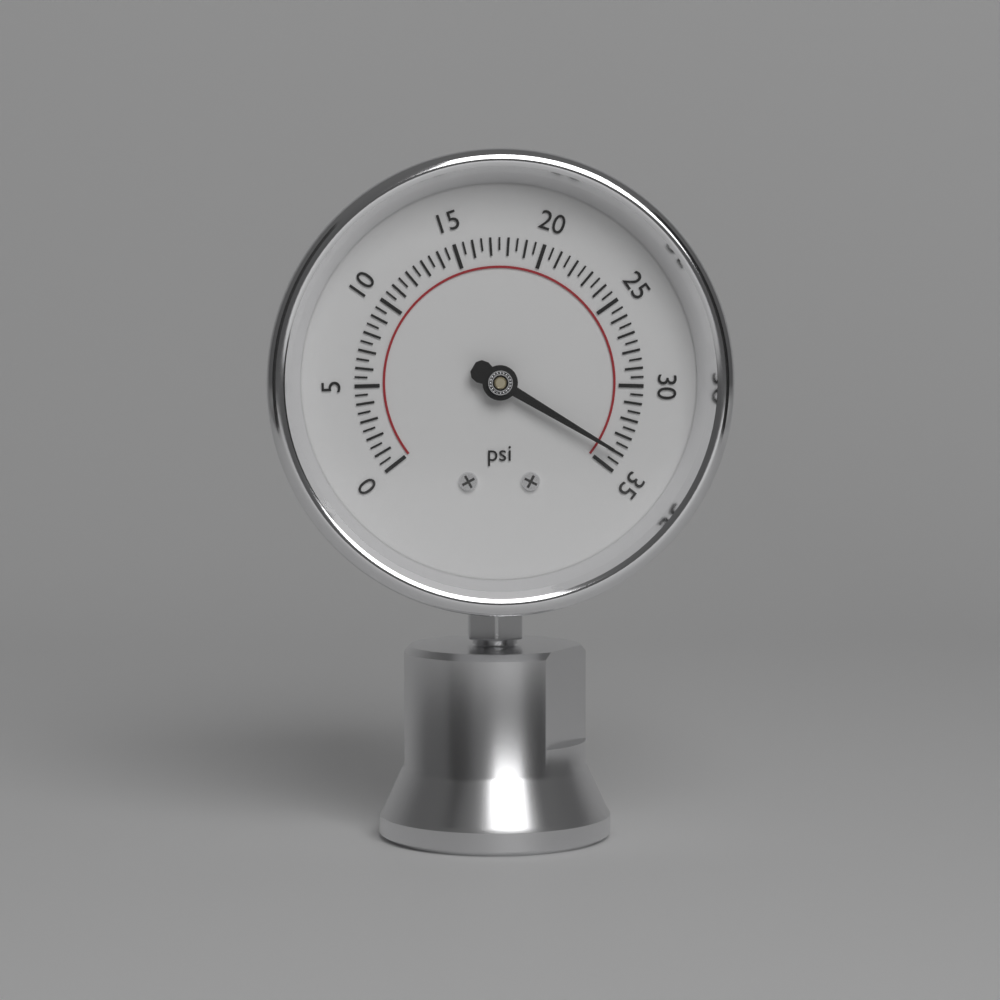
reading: 34.0 psi
